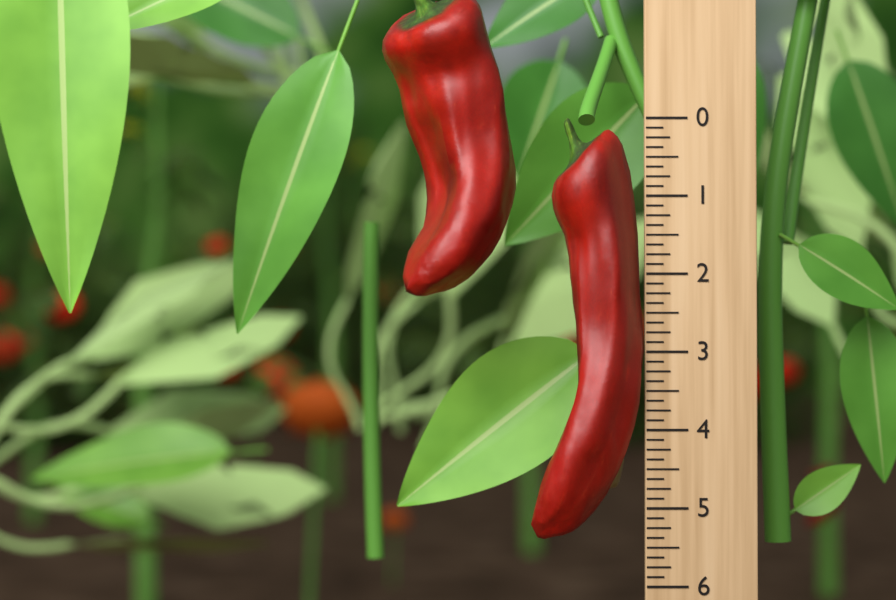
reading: 5.375 (no unit)
